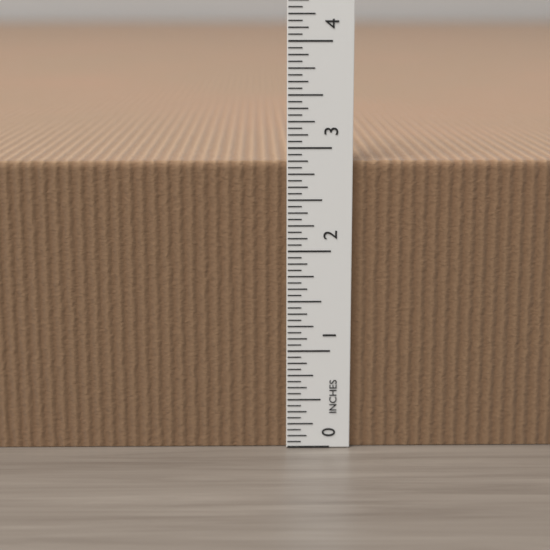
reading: 2.8750 in
